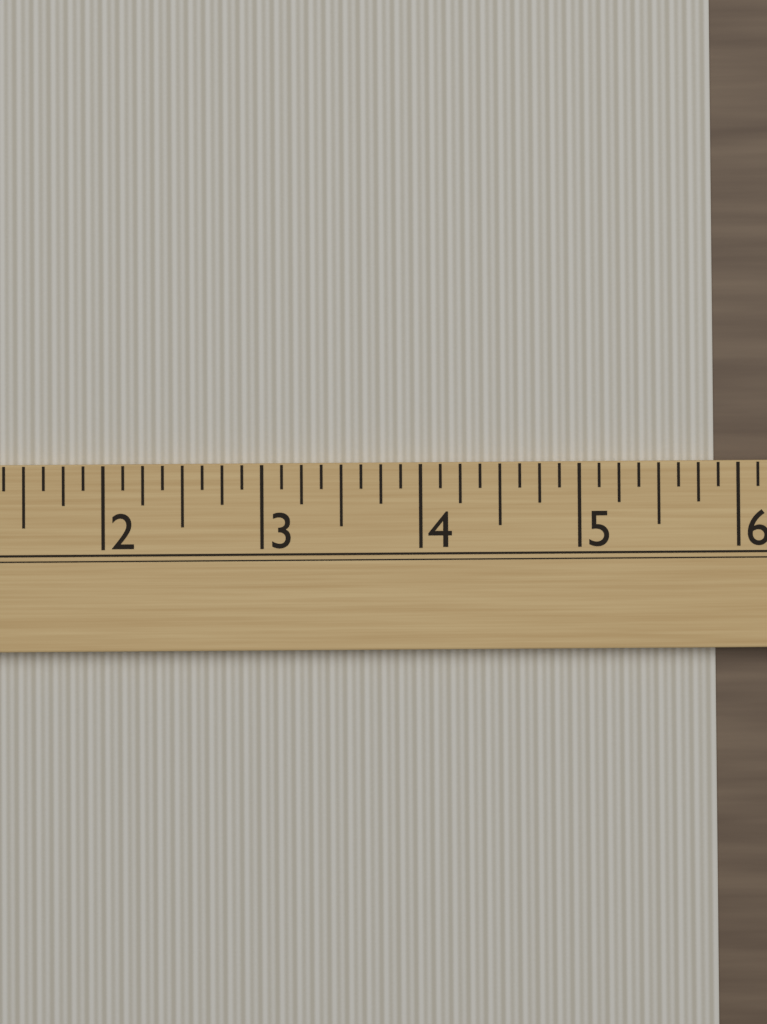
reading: 5.875 (no unit)
